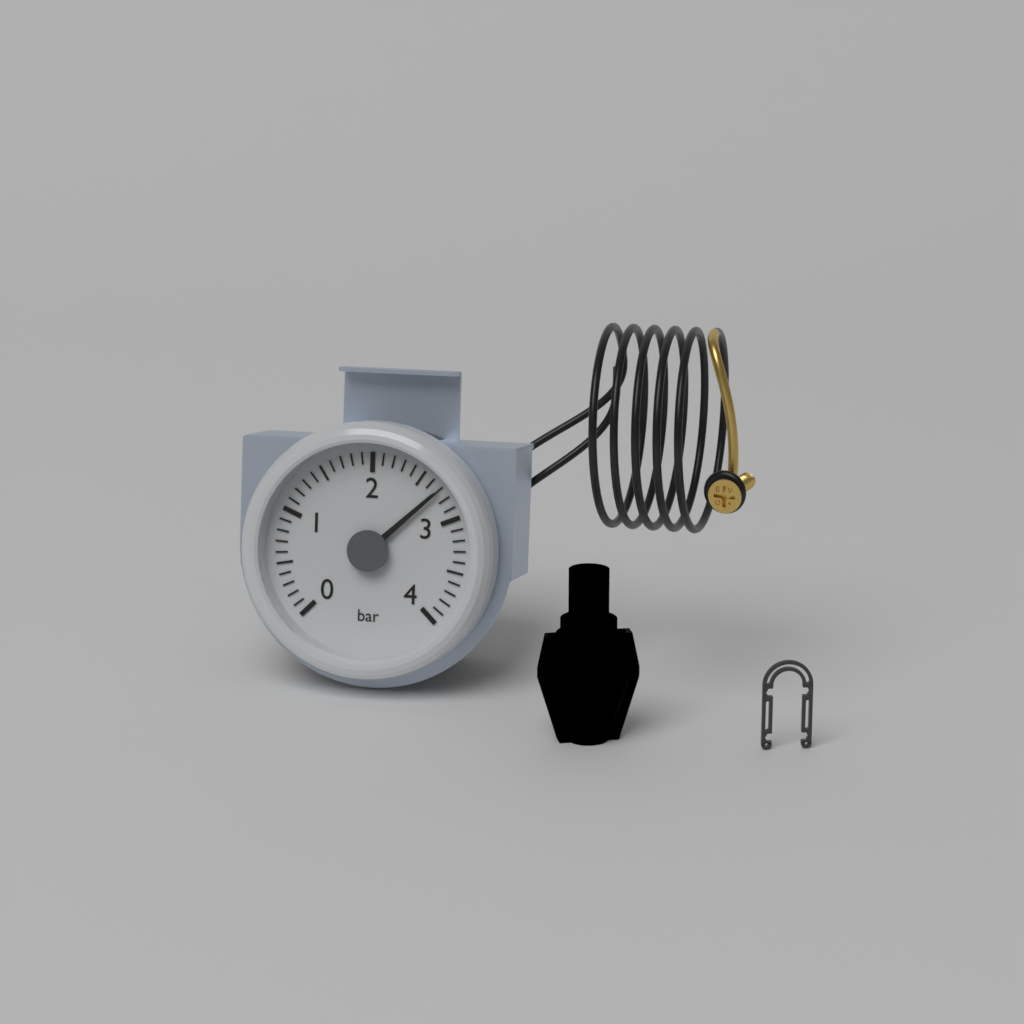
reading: 2.7 bar
